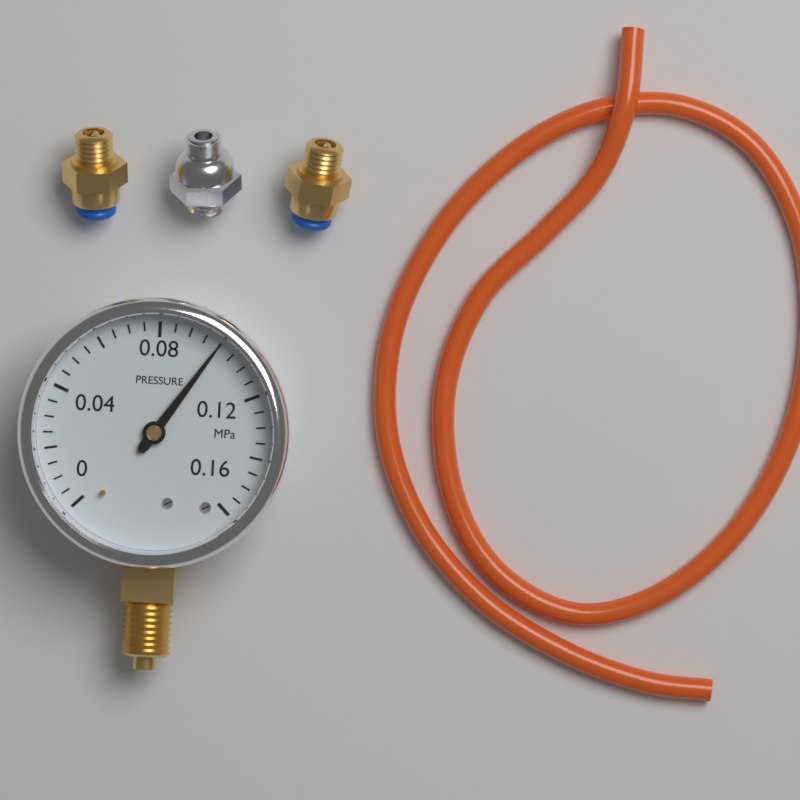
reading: 0.100 MPa
